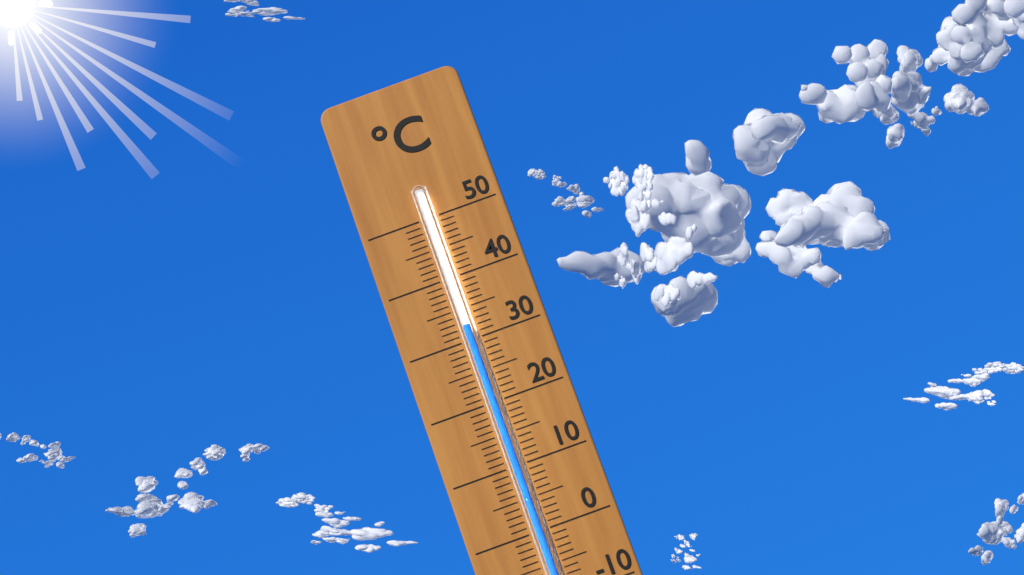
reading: 32 °C
